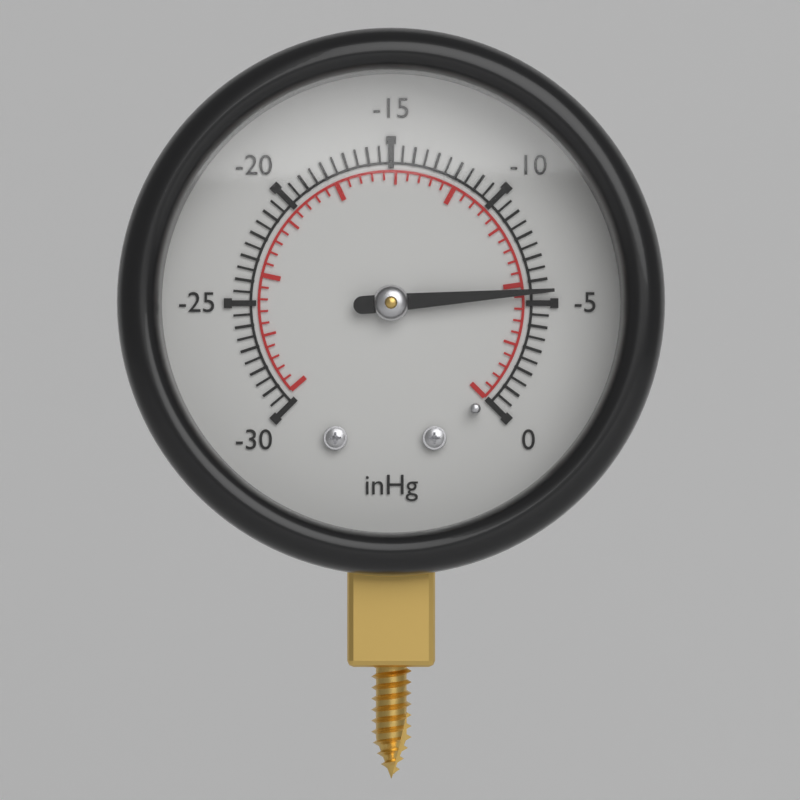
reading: -5.5 inHg
